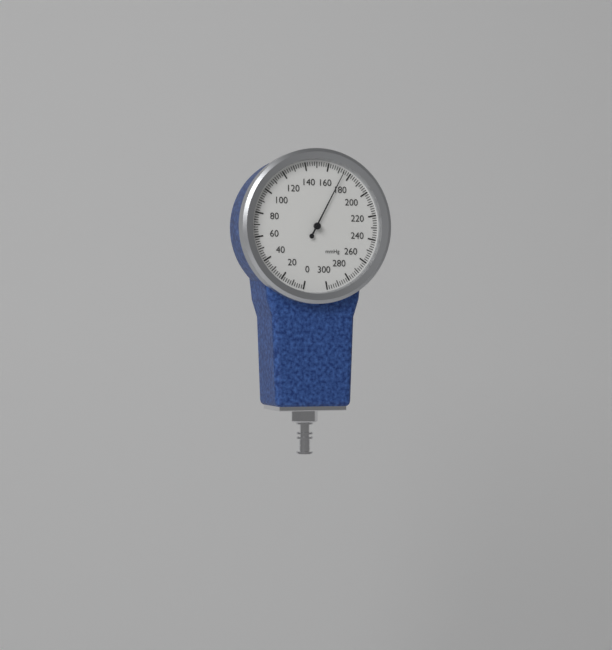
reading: 174 mmHg
